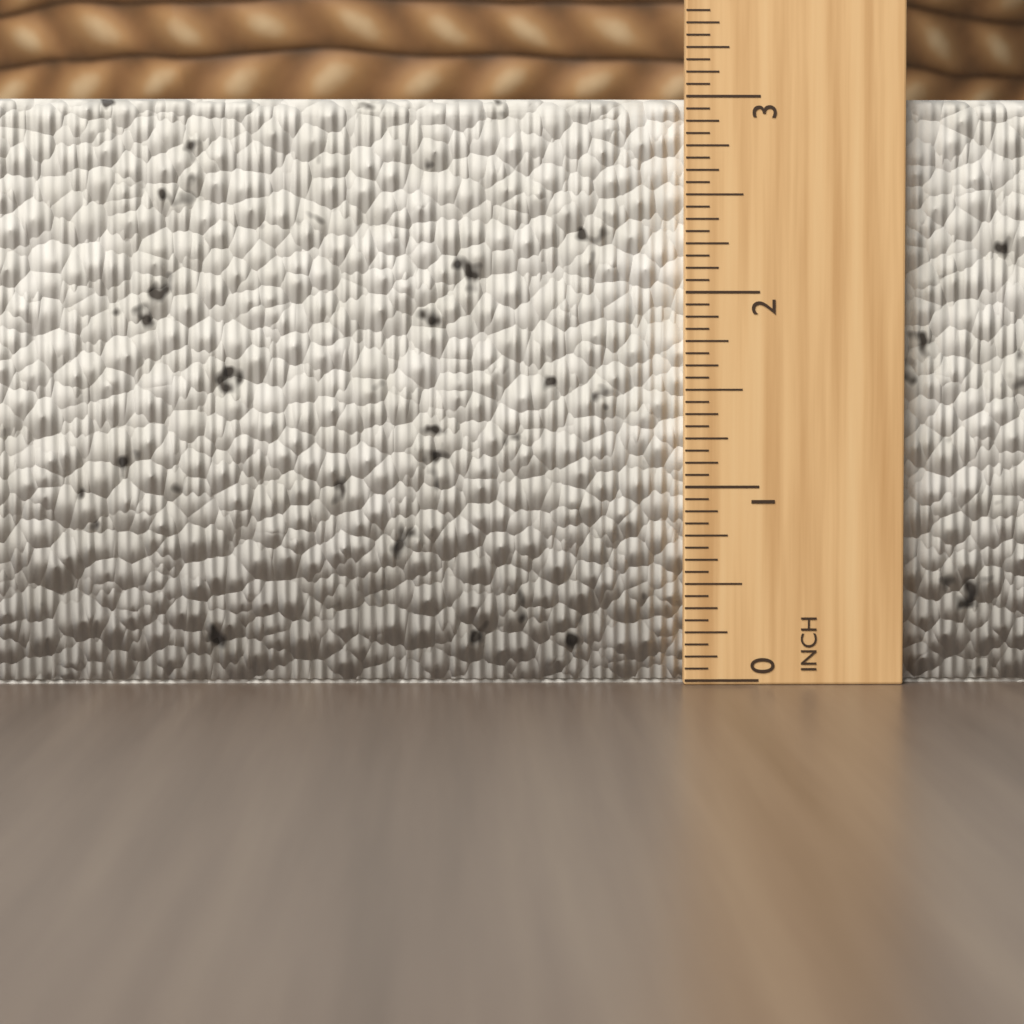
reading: 3.0000 in
